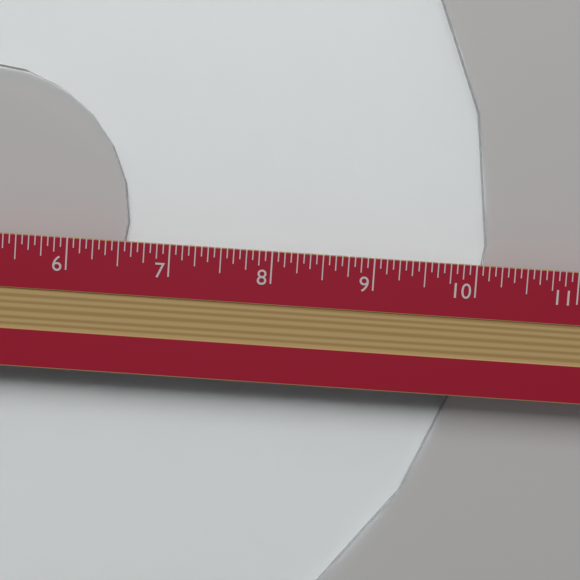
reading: 10.1250 in
